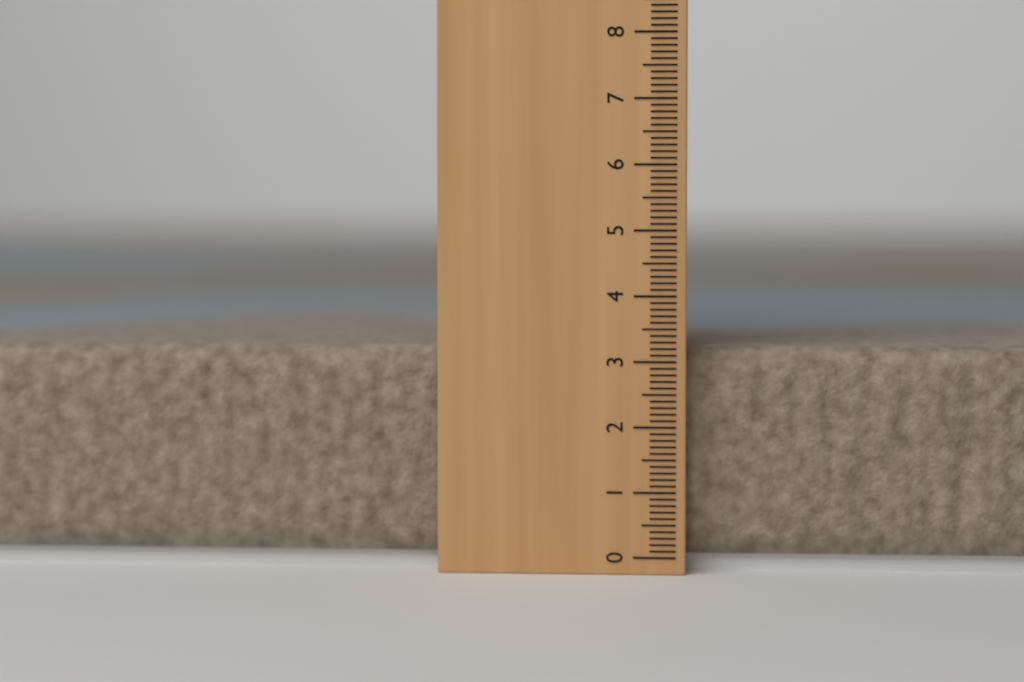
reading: 3.2 cm
